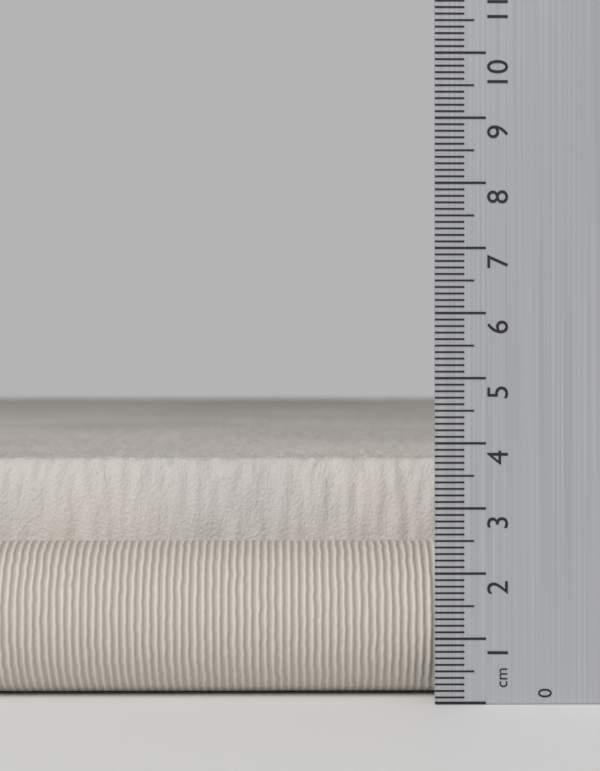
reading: 3.7 cm
